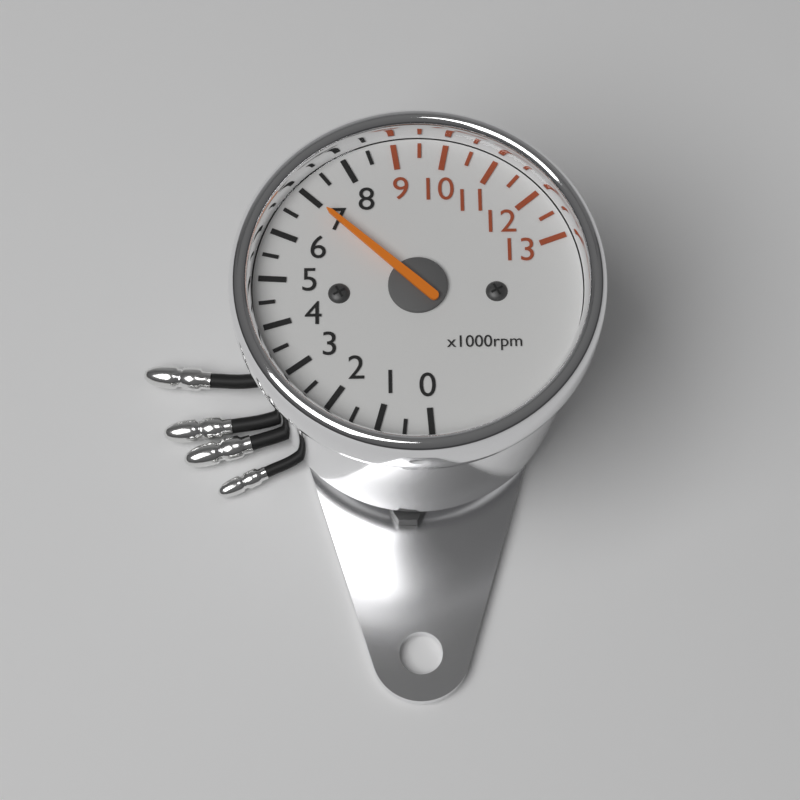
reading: 7000 rpm
